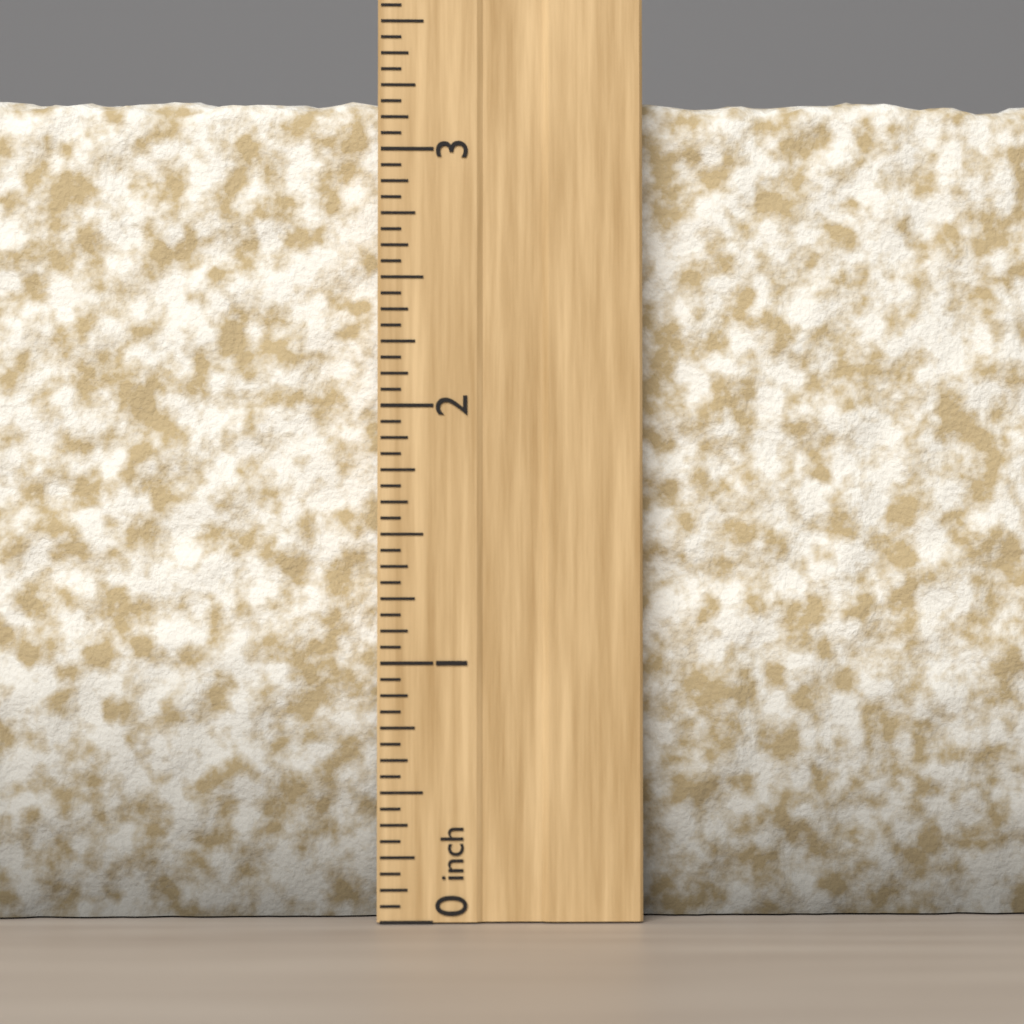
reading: 3.2500 inch
